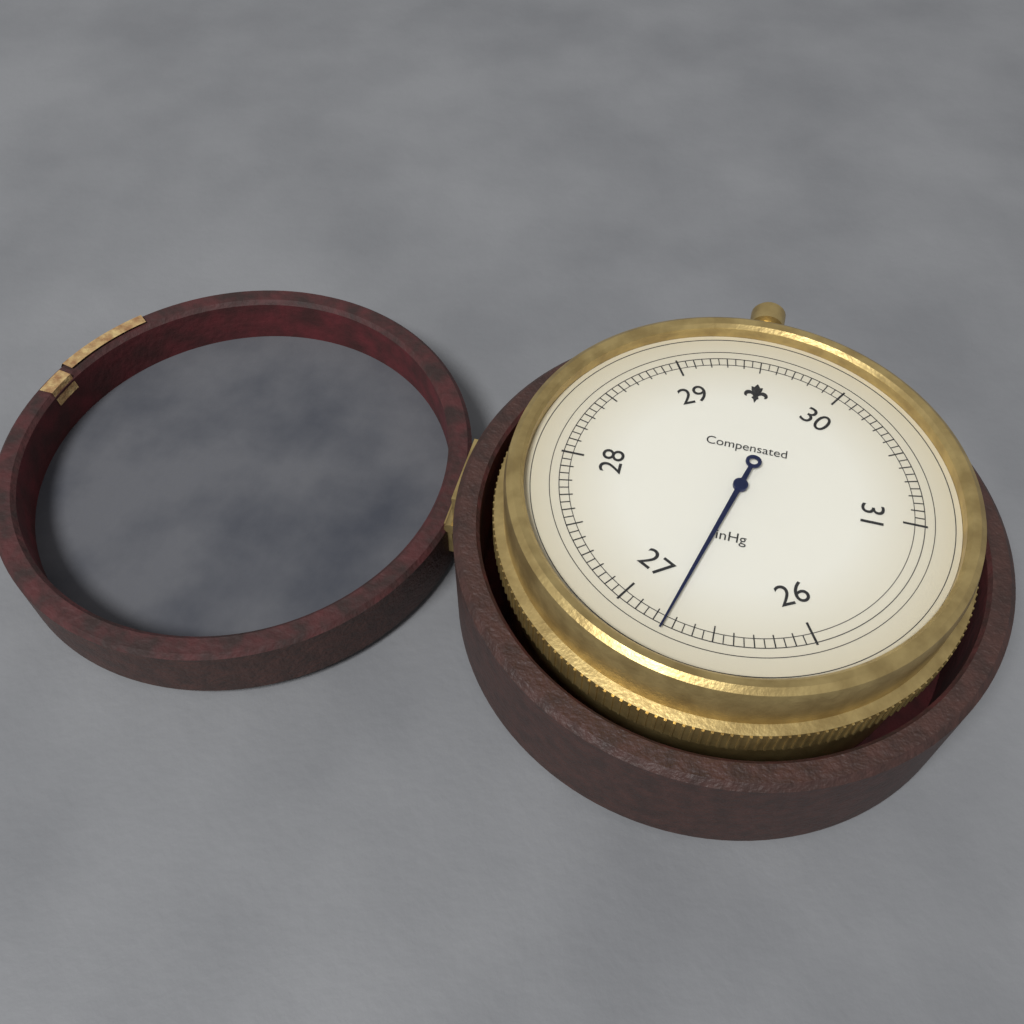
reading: 26.75 inHg
